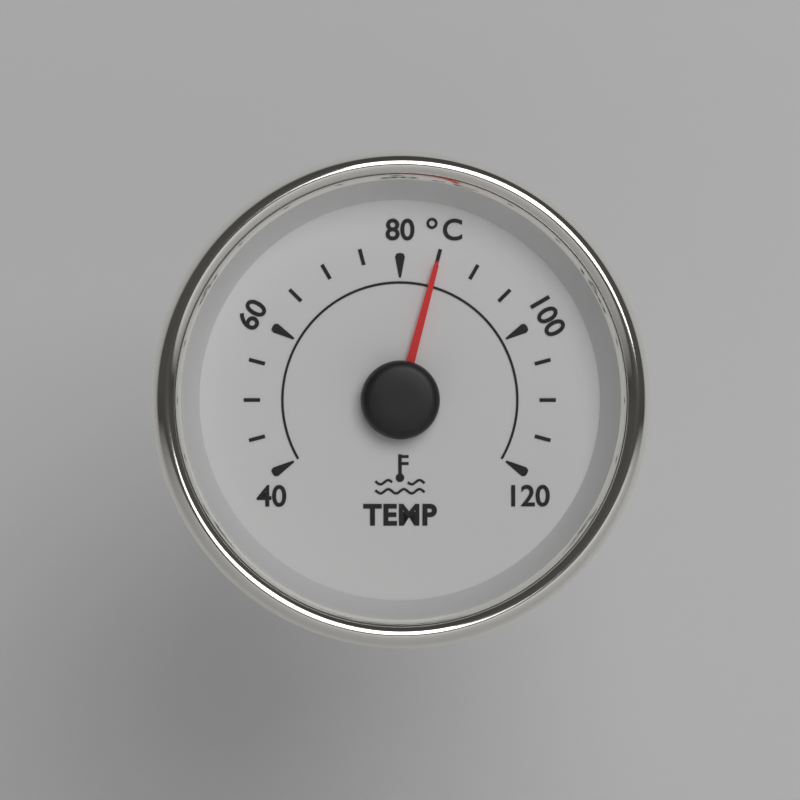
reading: 85 °C
